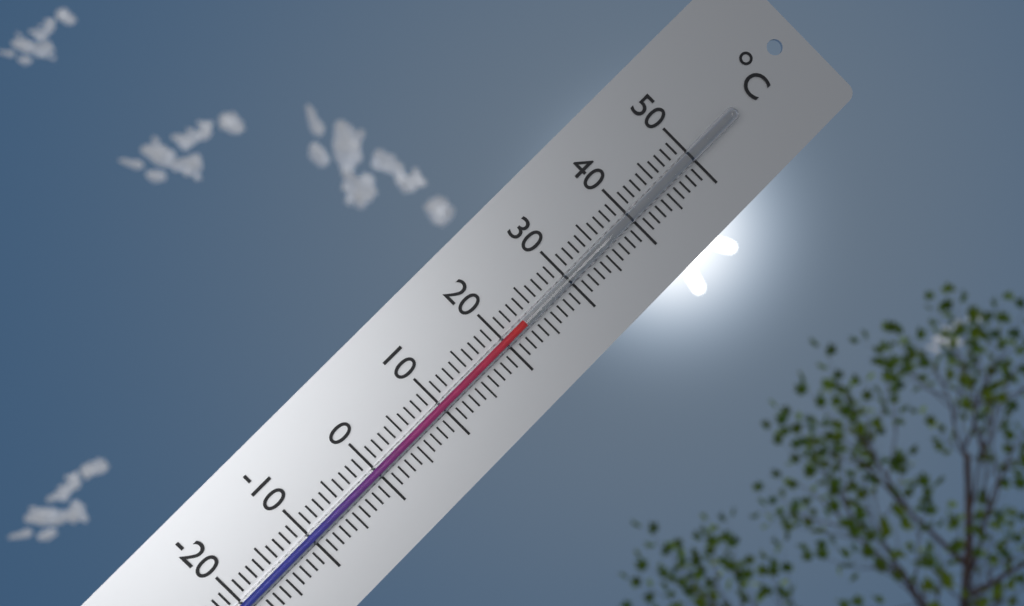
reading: 23 °C
